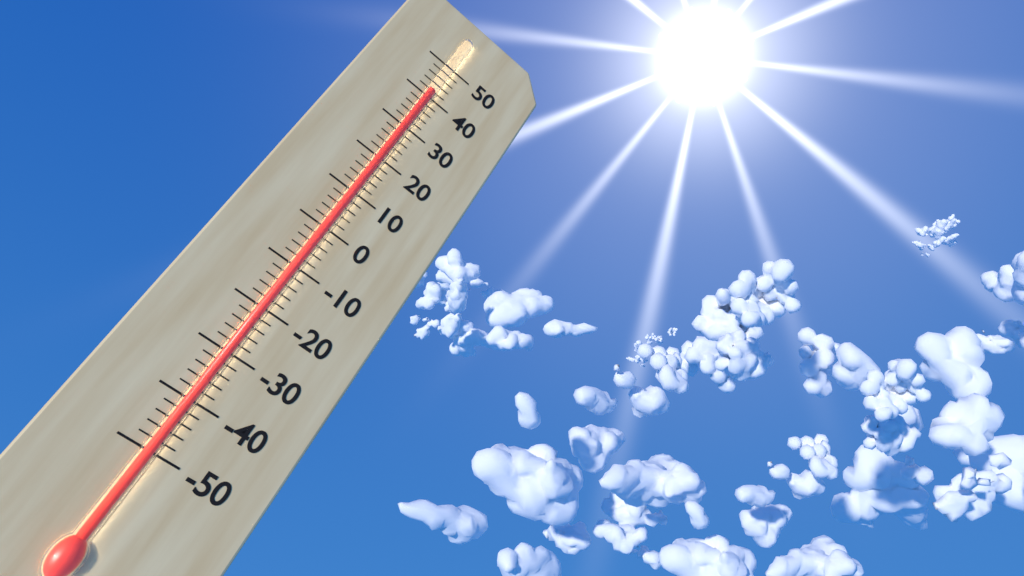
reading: 42 (no unit)
